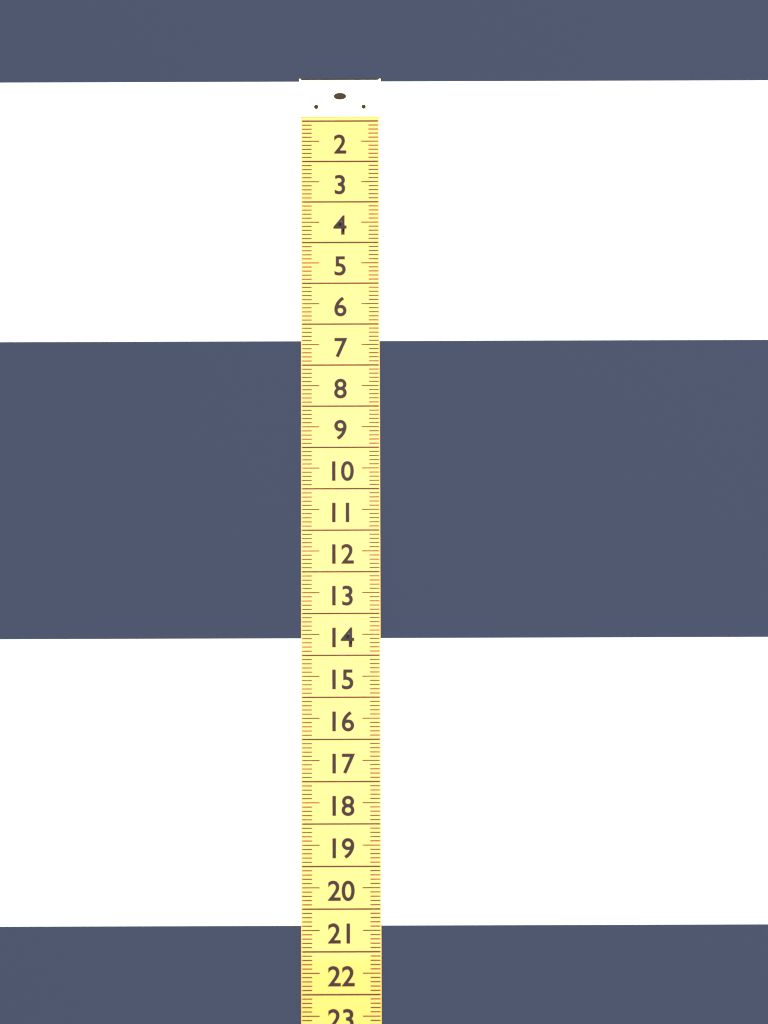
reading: 6.4 (no unit)
